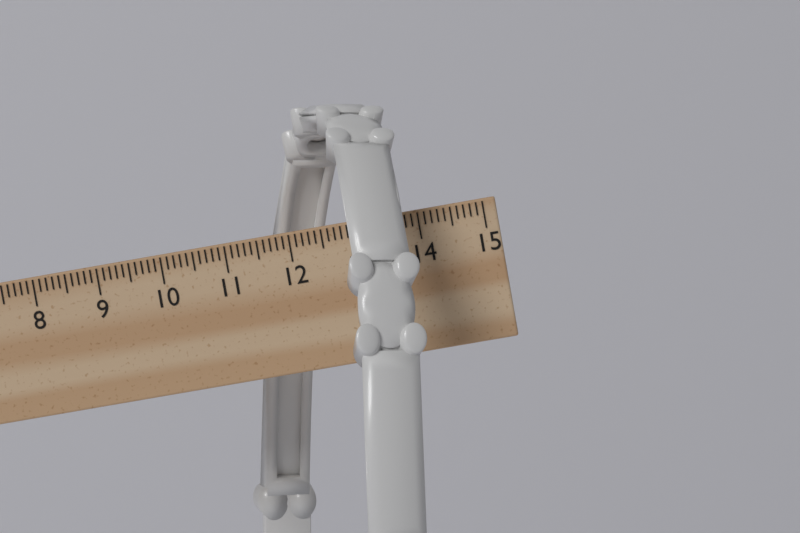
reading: 14.0 cm
